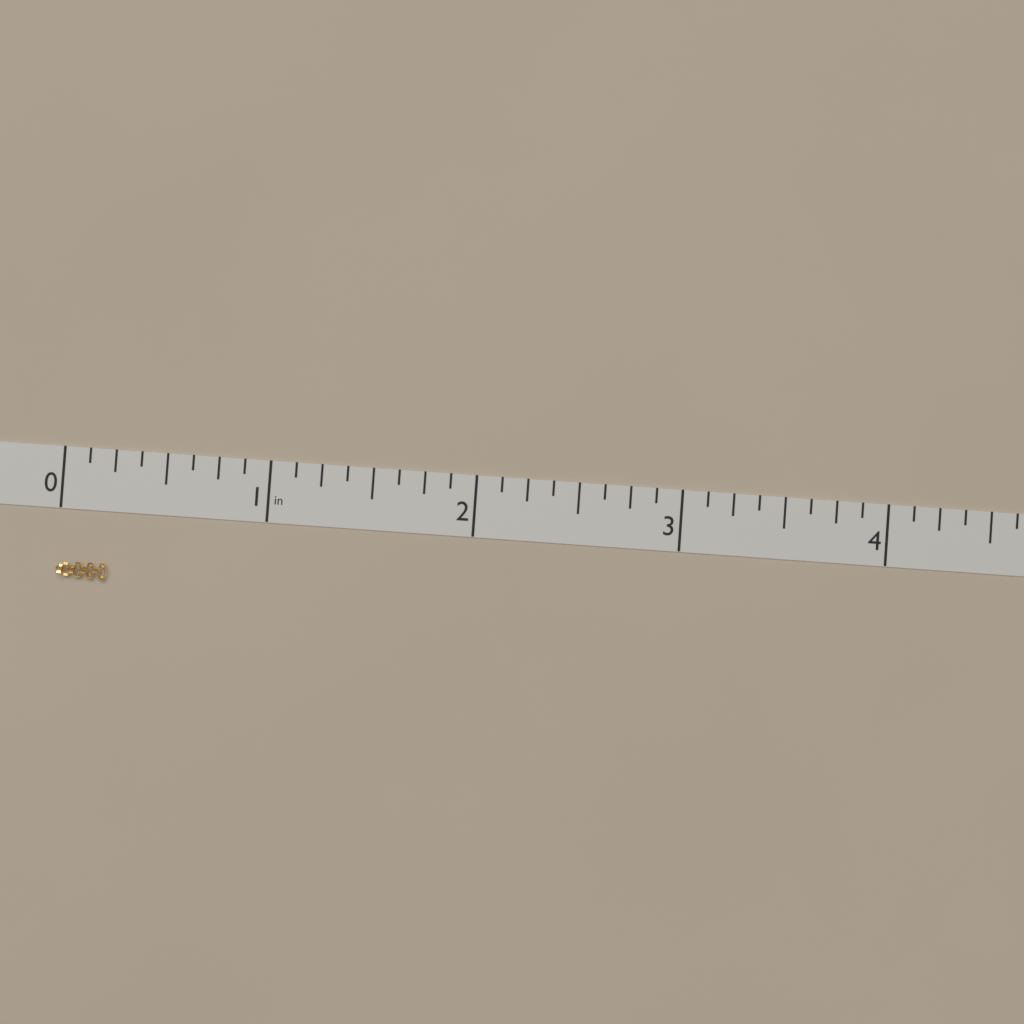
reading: 0.250 in
